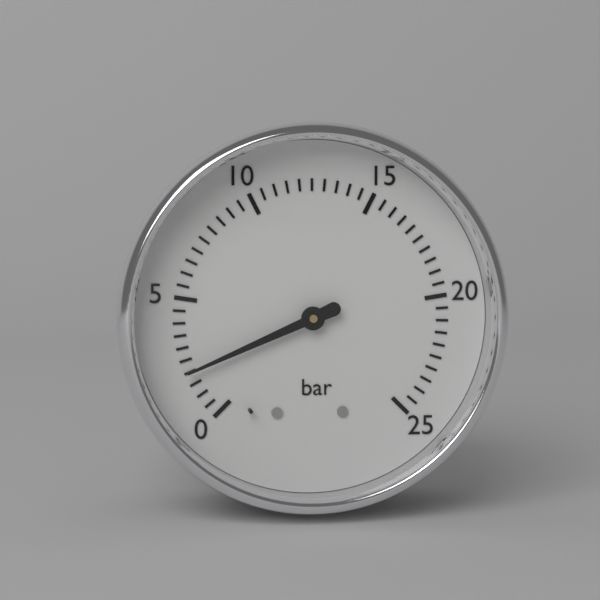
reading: 2.0 bar
